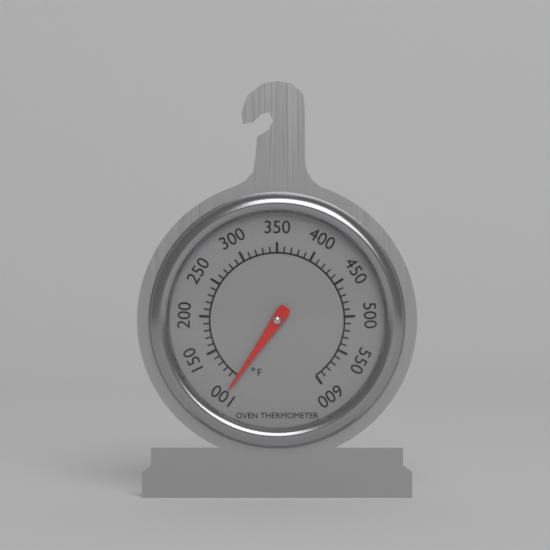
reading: 100 °F
